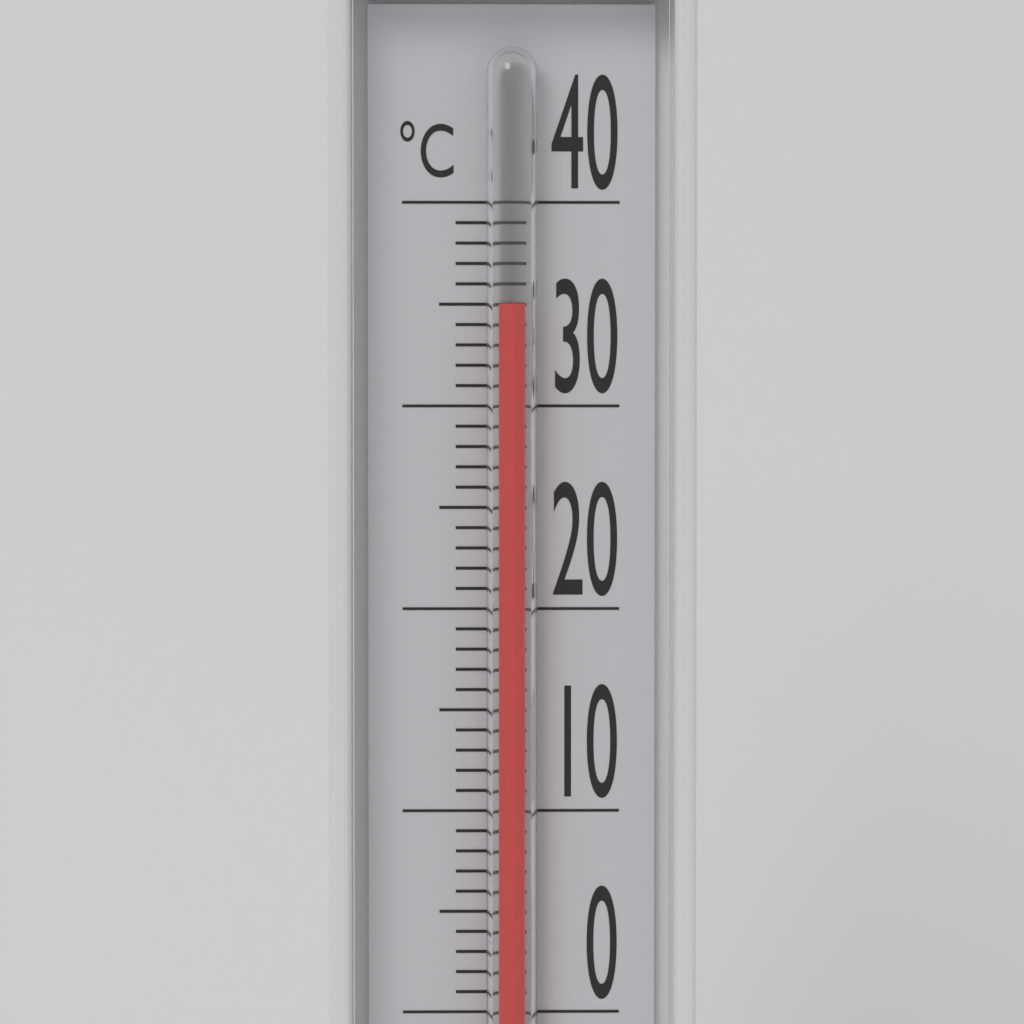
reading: 35 °C
